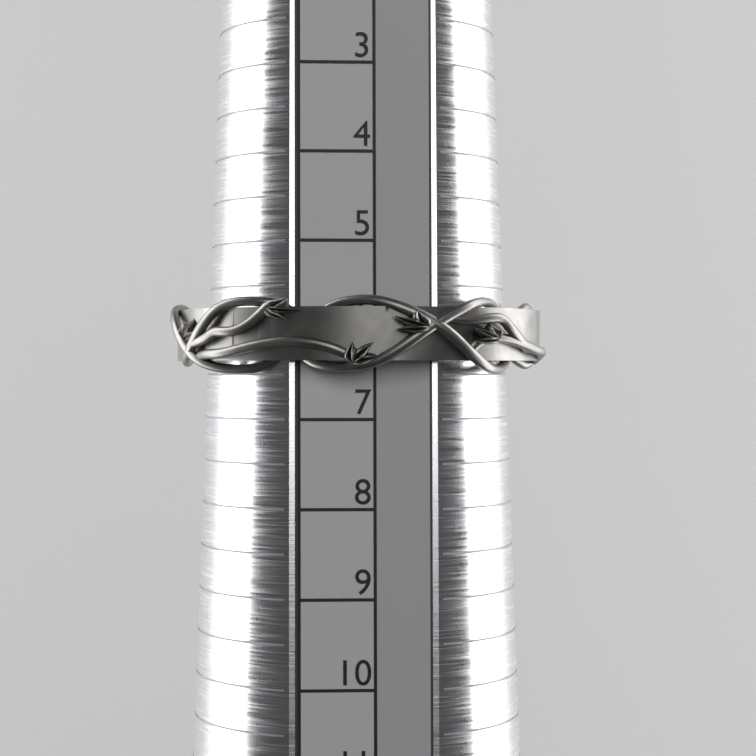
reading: 6.5 (no unit)
